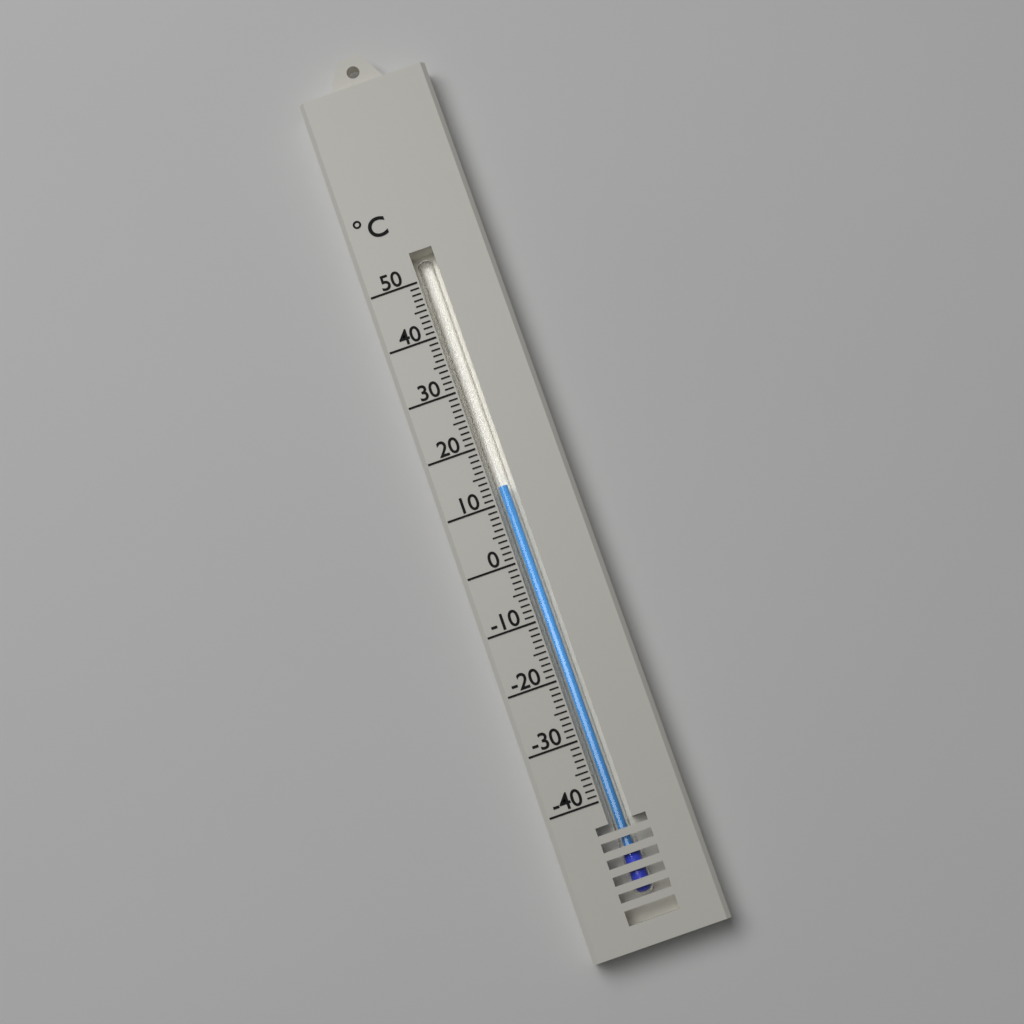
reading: 13 °C
